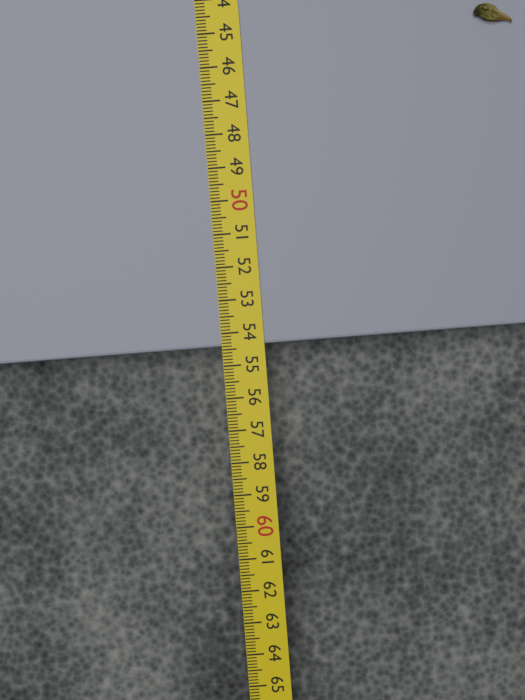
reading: 54.4 cm
